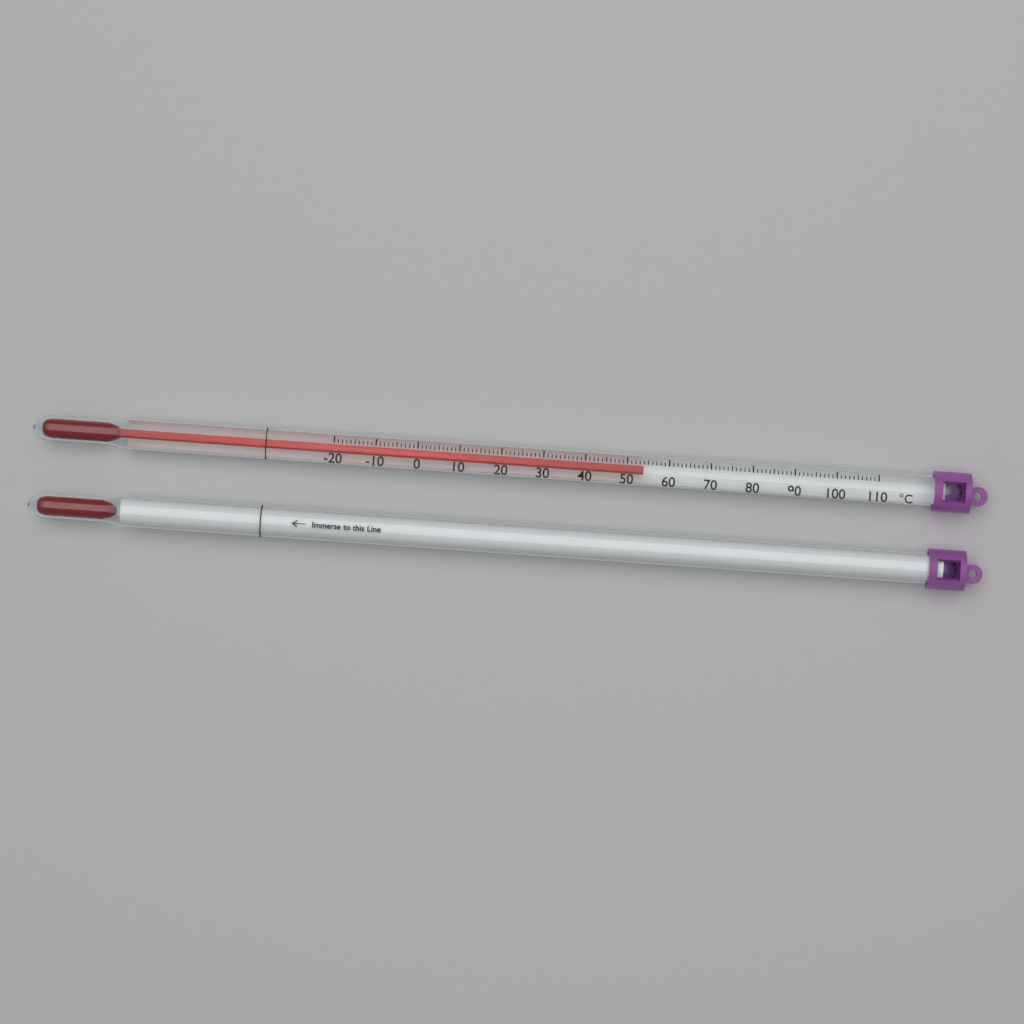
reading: 54 °C
